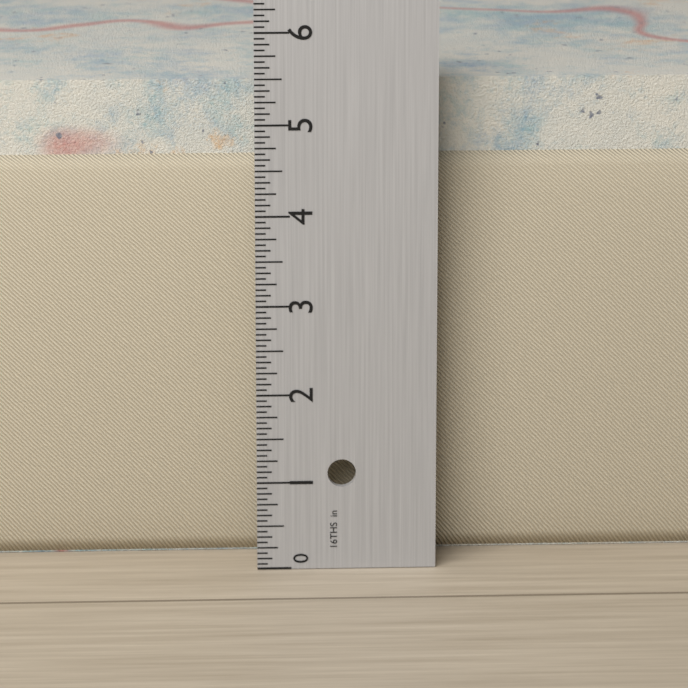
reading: 5.3750 in
